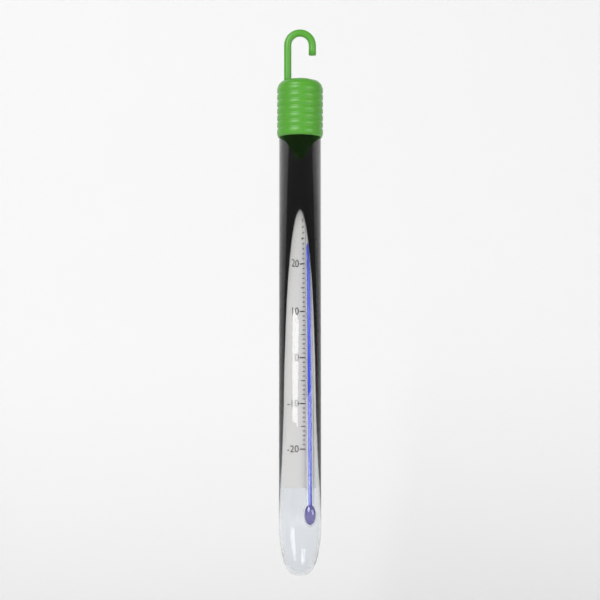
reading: 24 °C
